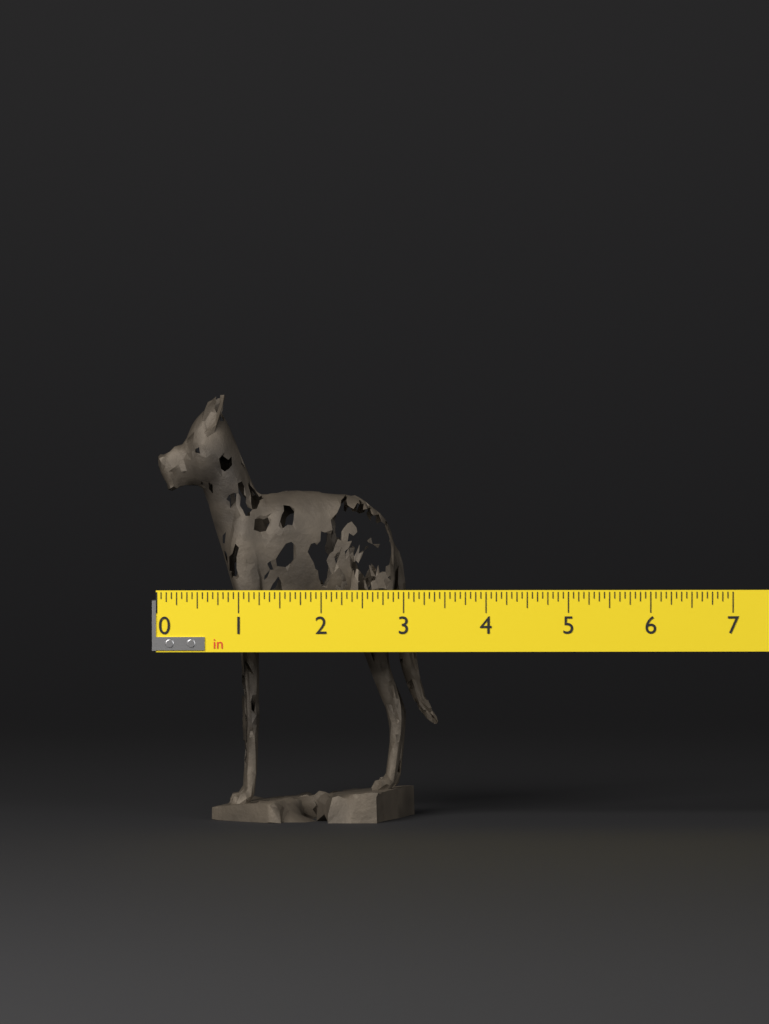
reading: 3.4375 in
